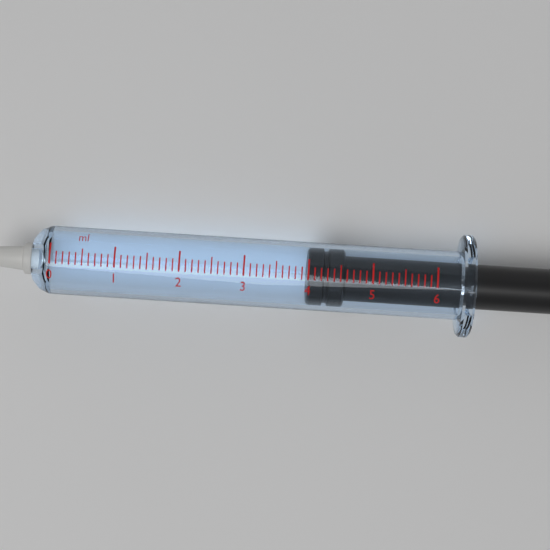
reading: 4.0 ml
